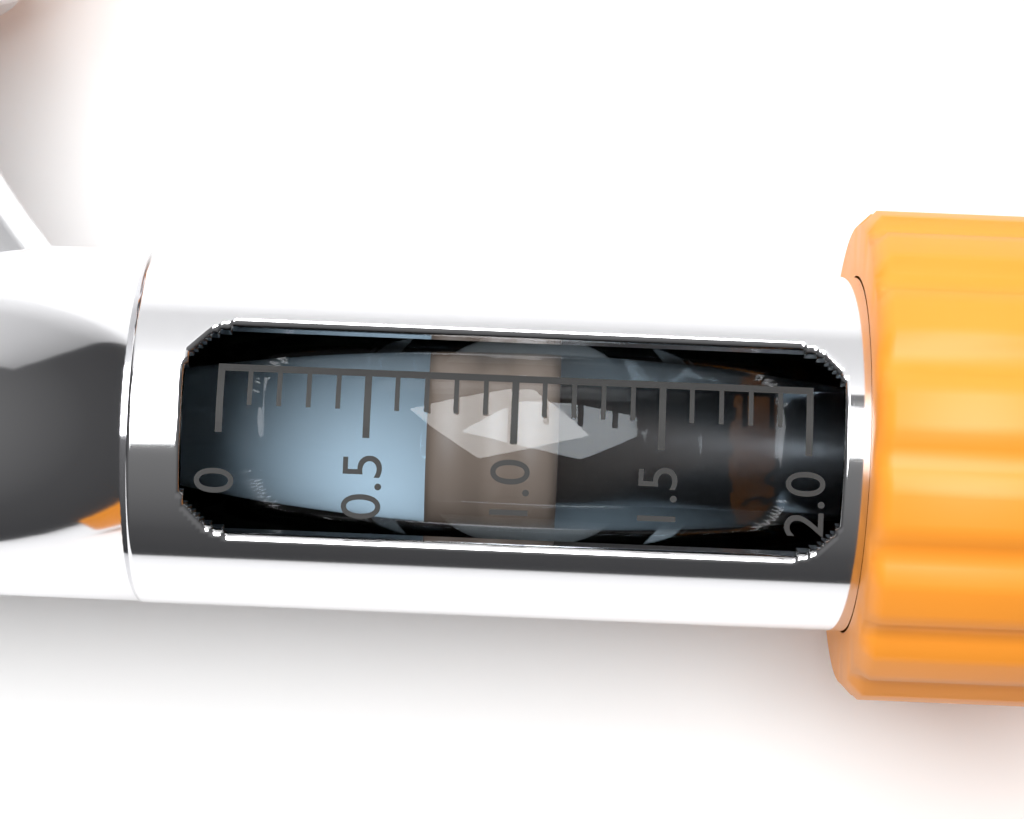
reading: 0.7 (no unit)
